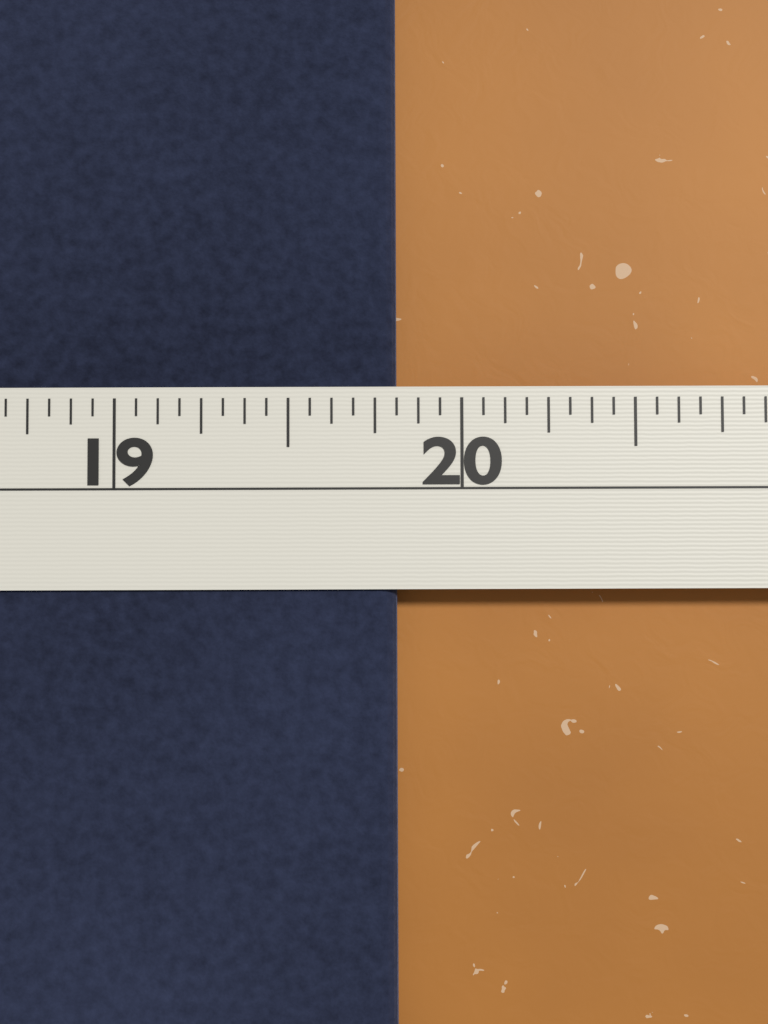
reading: 19.8125 in
